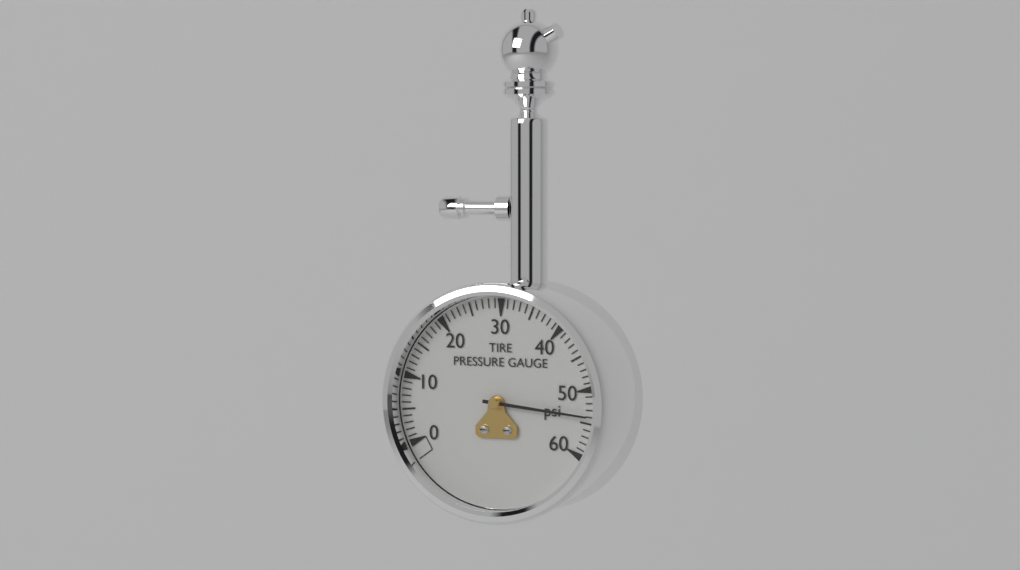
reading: 54 psi
